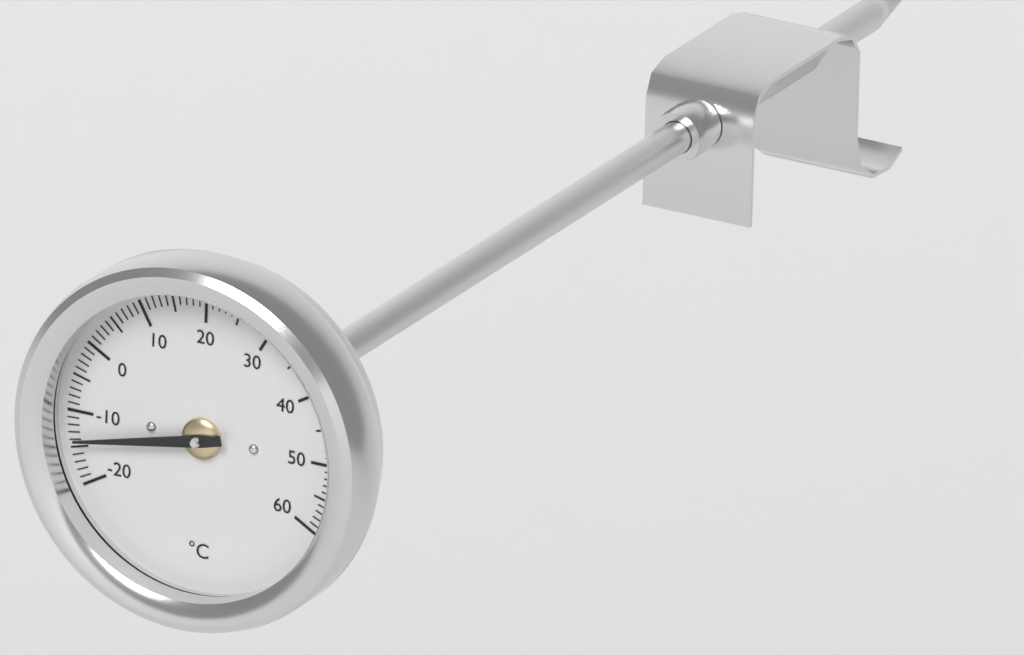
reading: -14 °C
